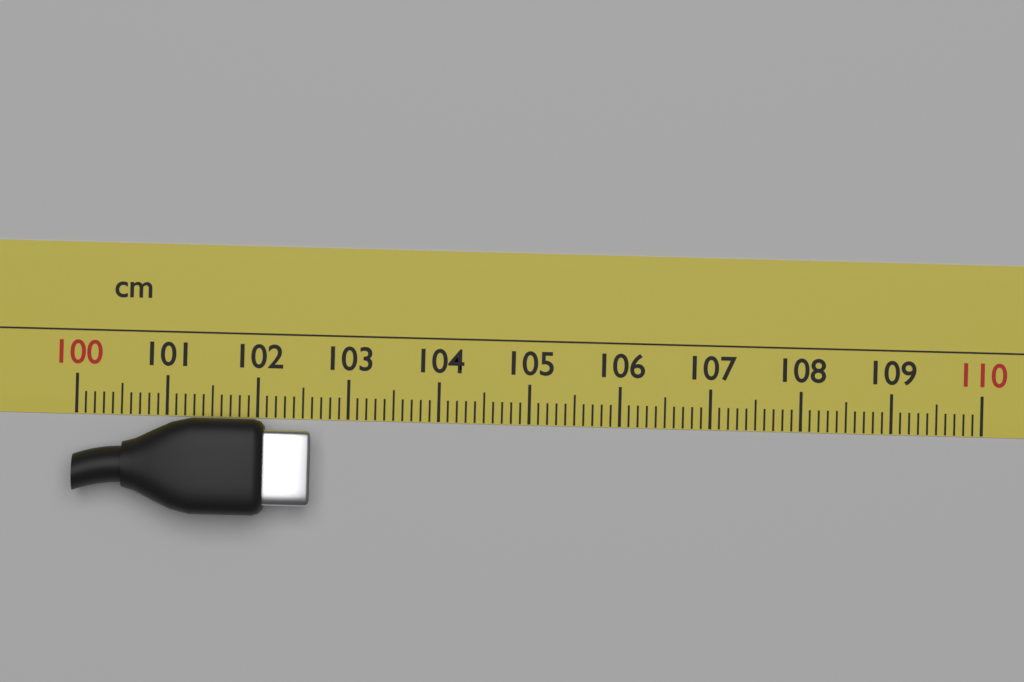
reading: 102.6 cm
